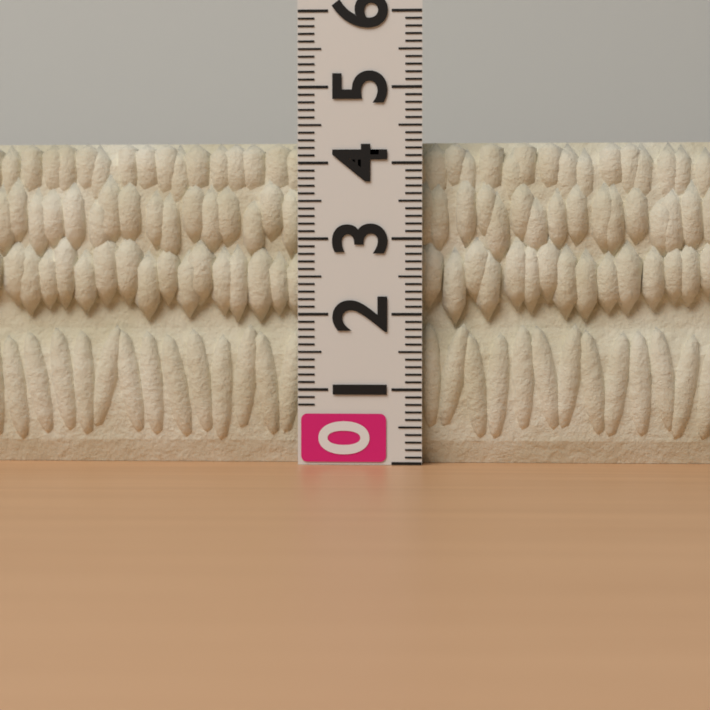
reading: 4.3 (no unit)
